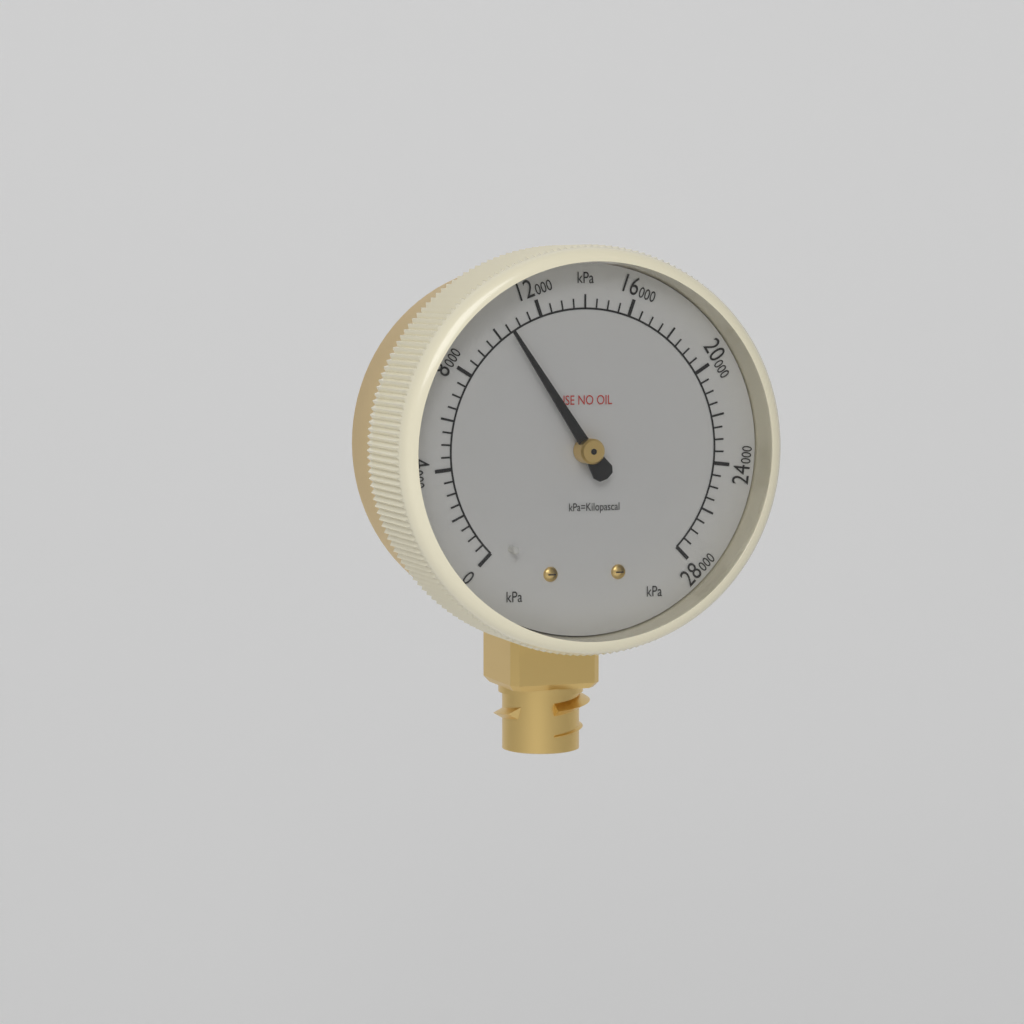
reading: 10500 kPa
